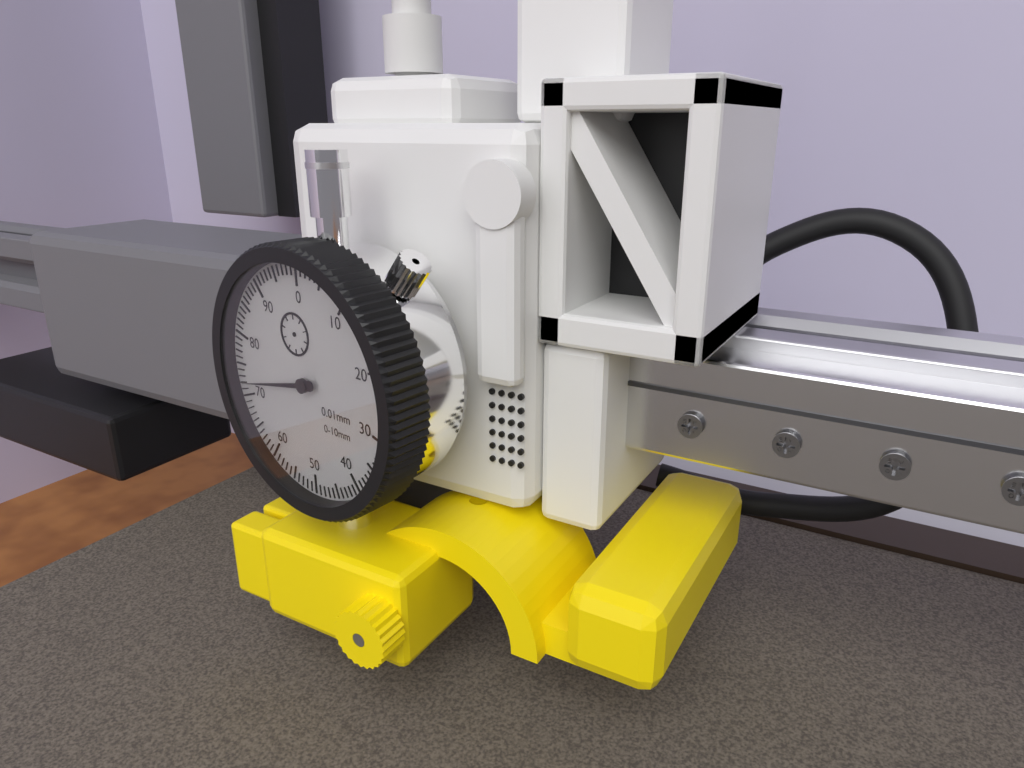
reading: 72 0.01mm
